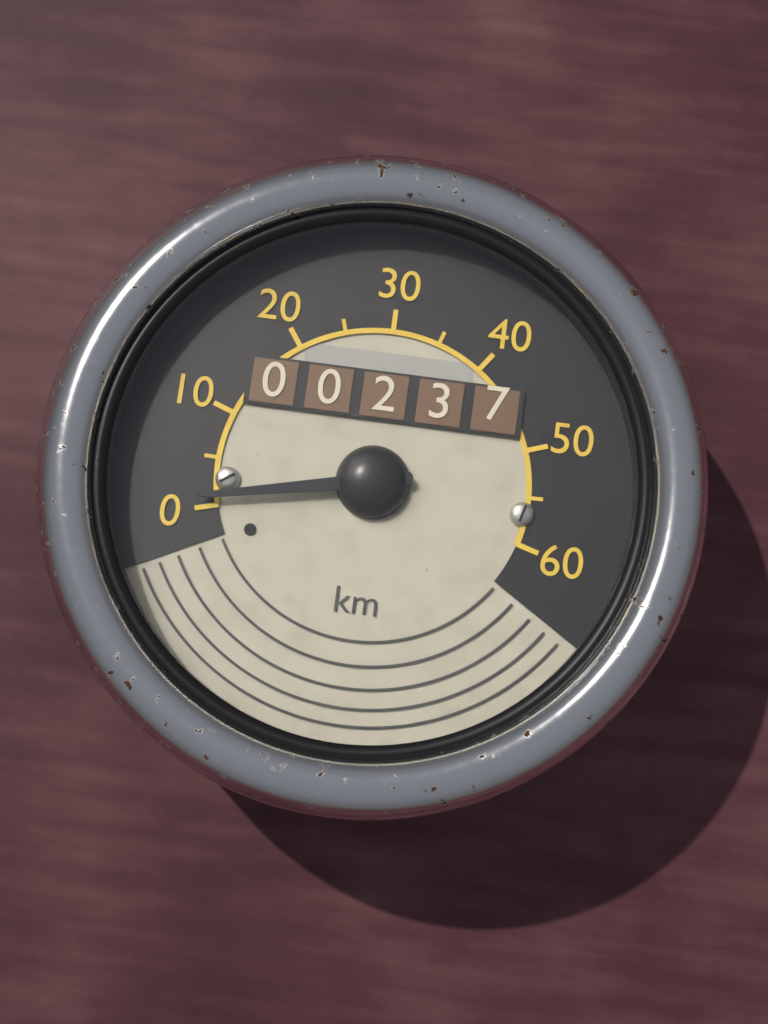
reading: 1 km/h
